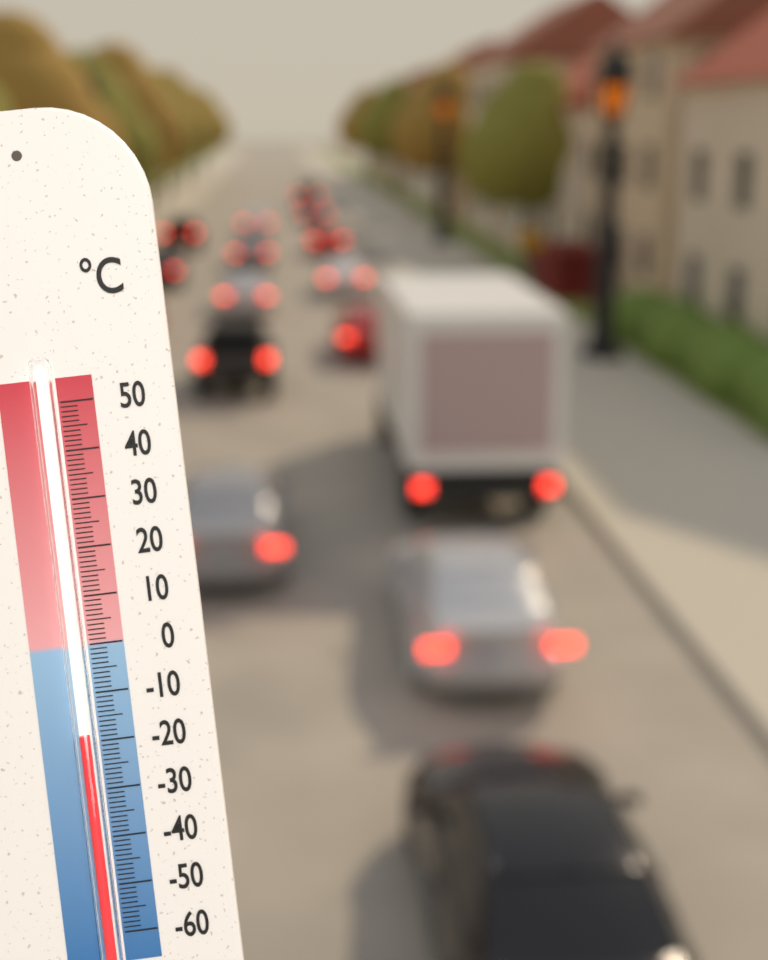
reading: -18 °C
